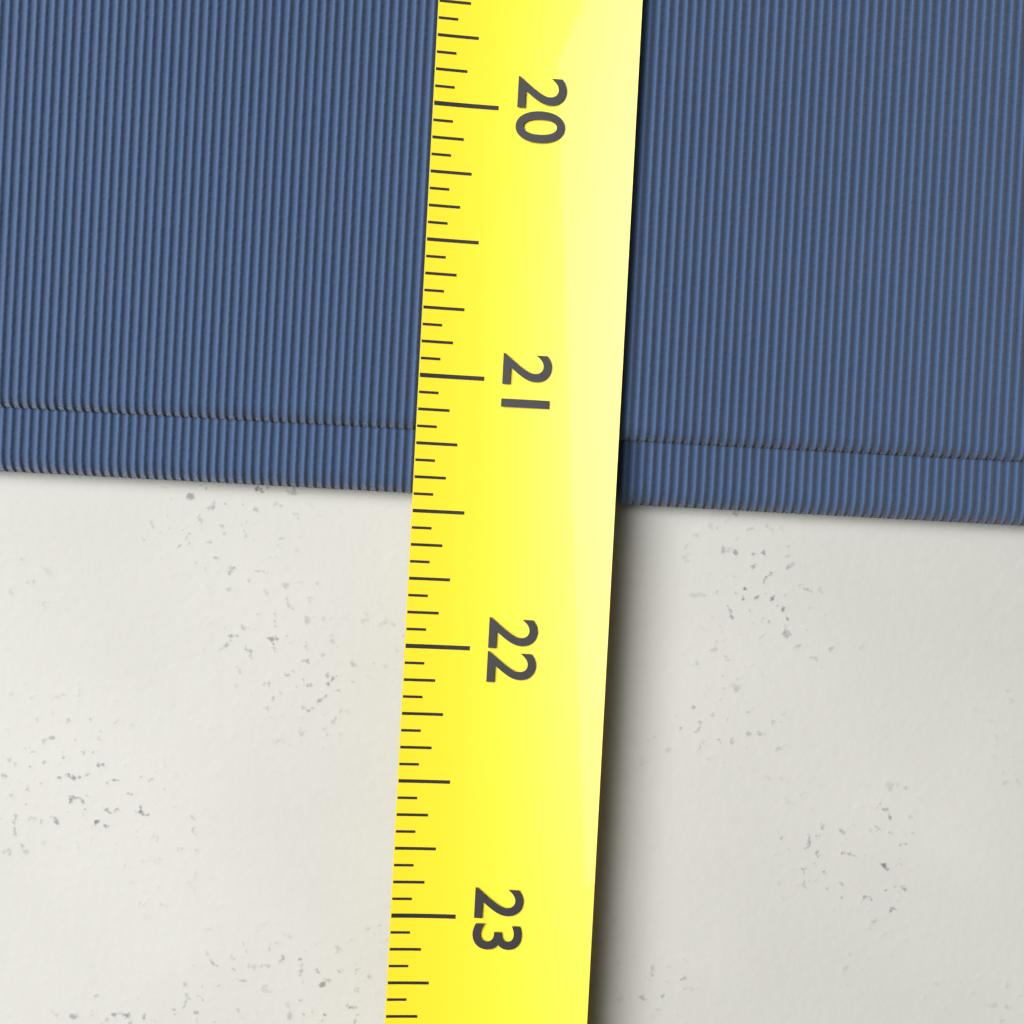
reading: 21.4375 (no unit)
